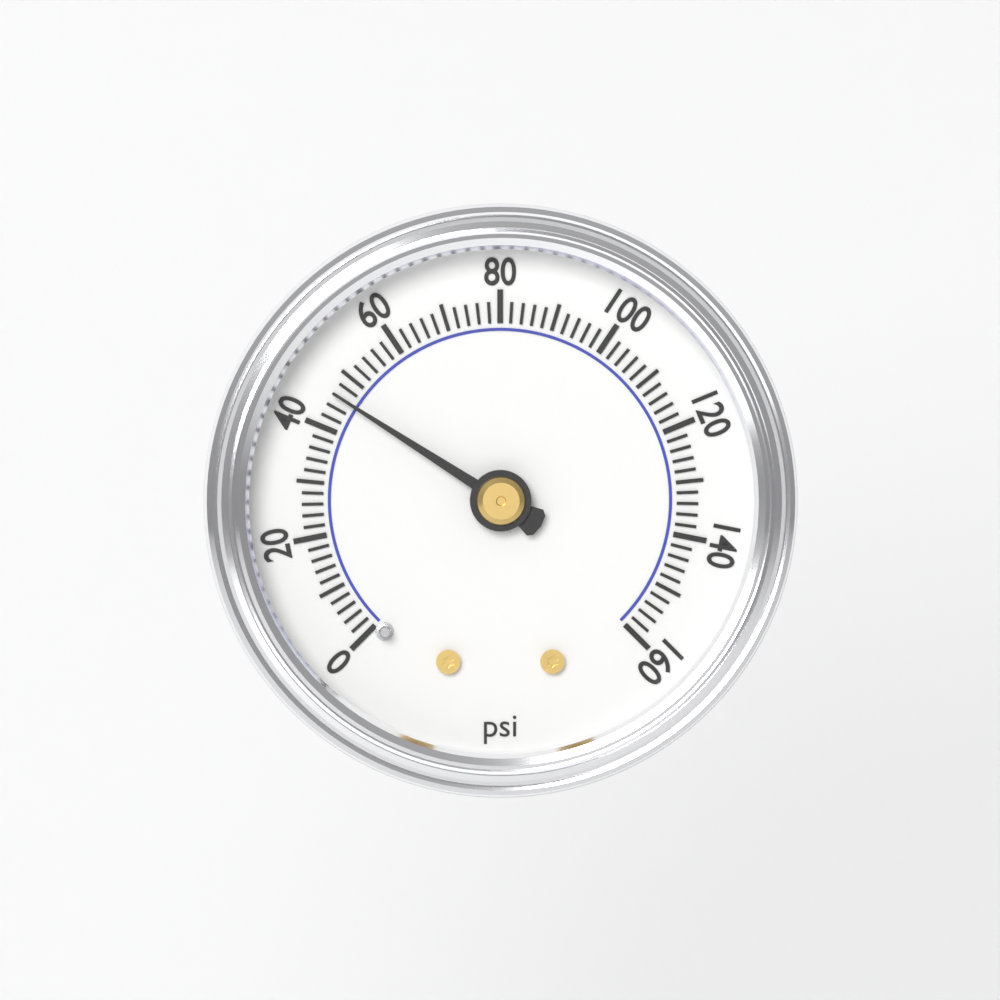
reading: 46 psi
